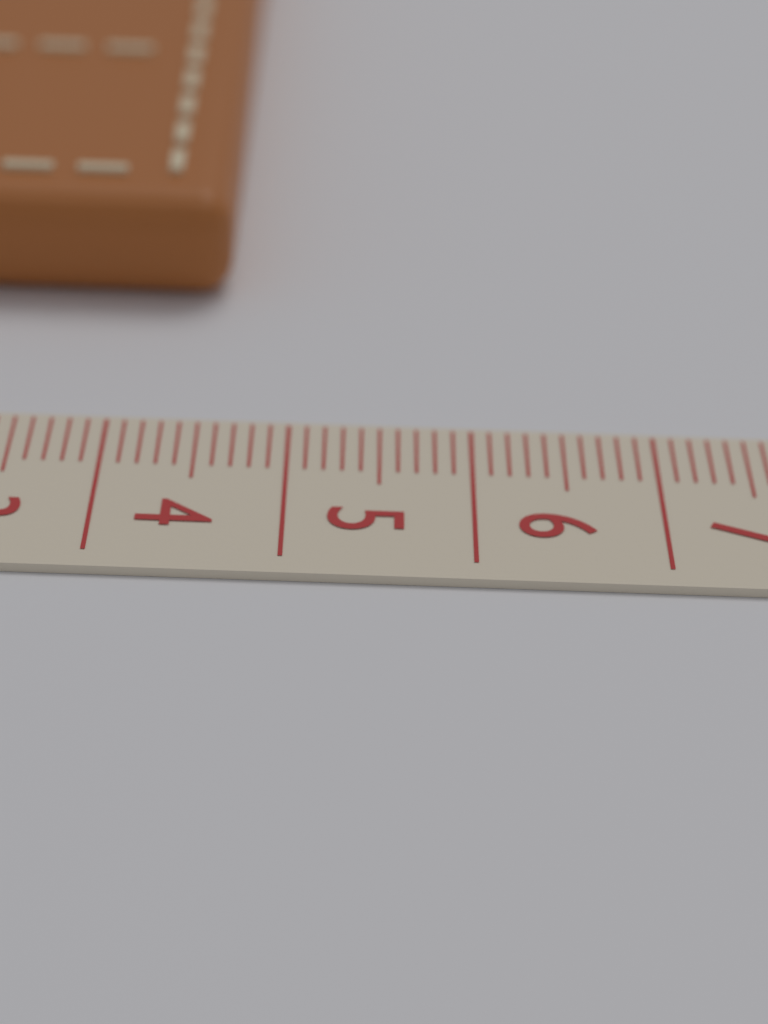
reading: 4.6 cm
